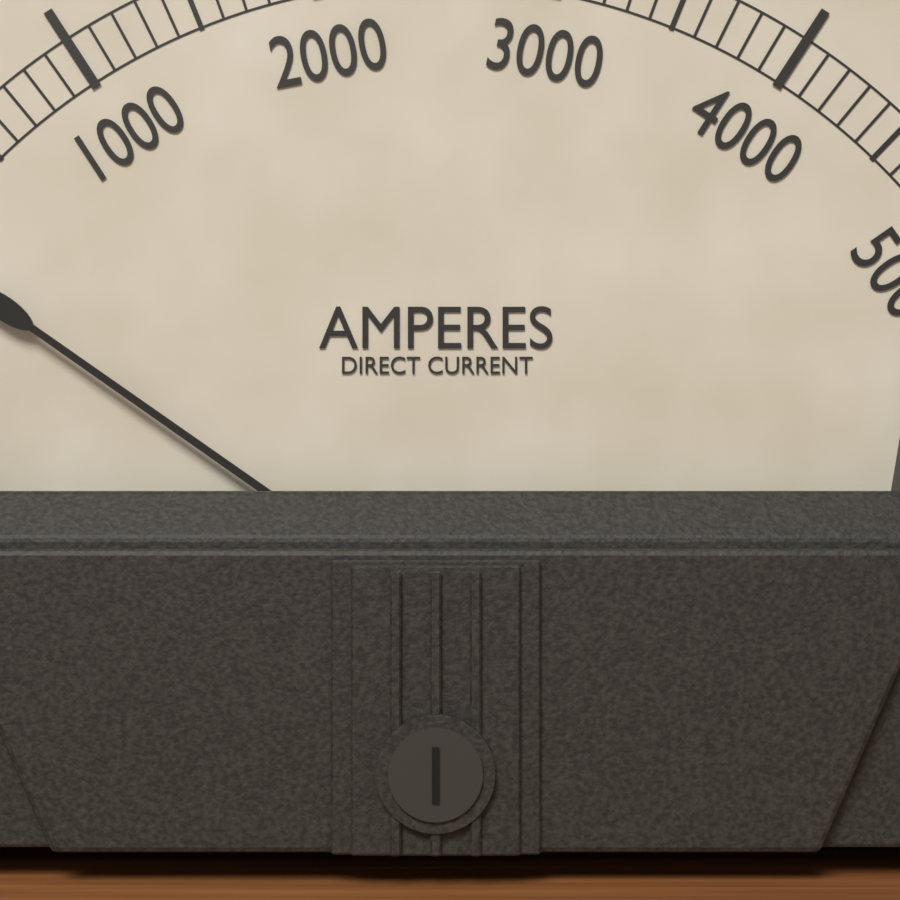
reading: 0 A
